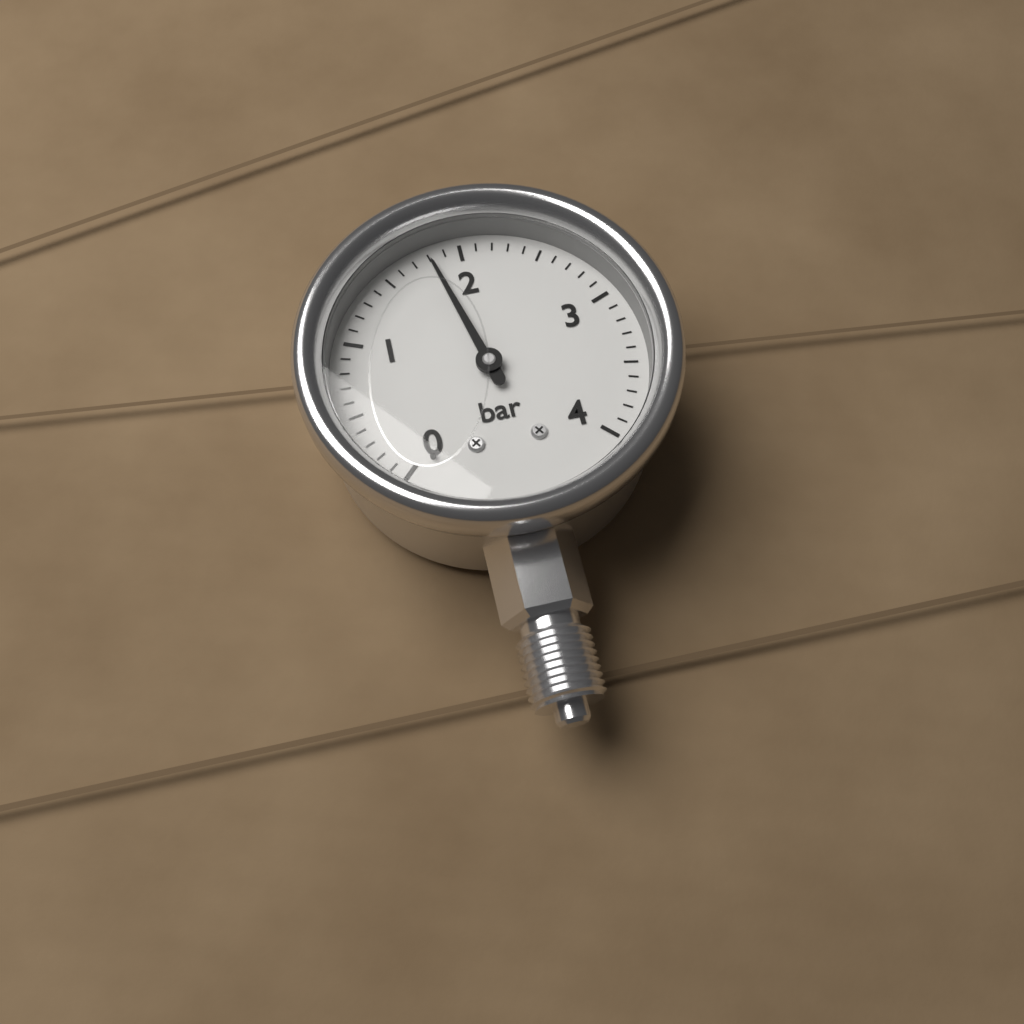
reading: 1.8 bar
